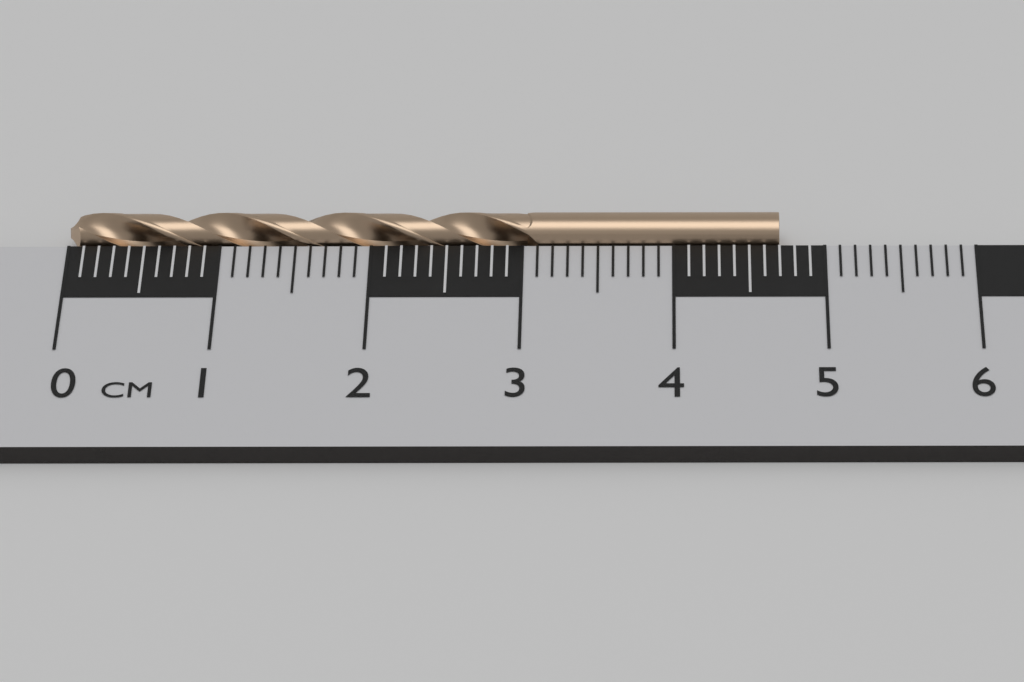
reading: 4.7 cm
